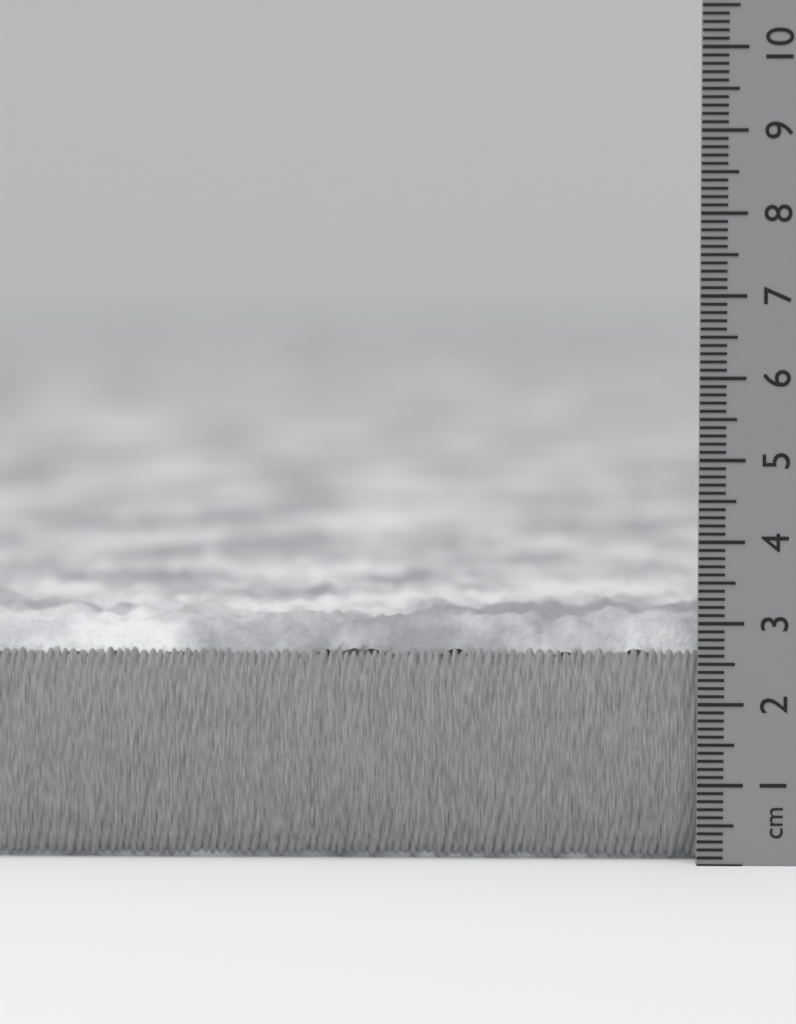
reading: 3.1 cm
